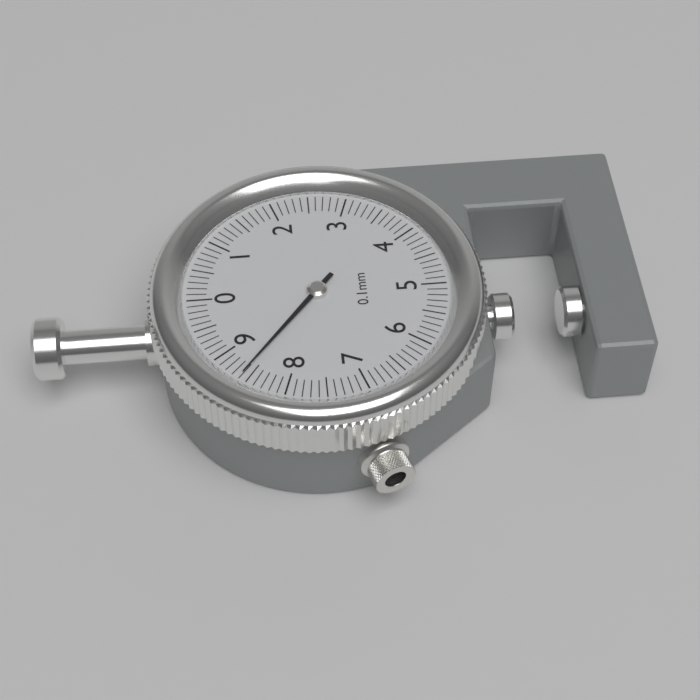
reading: 8.6 mm
